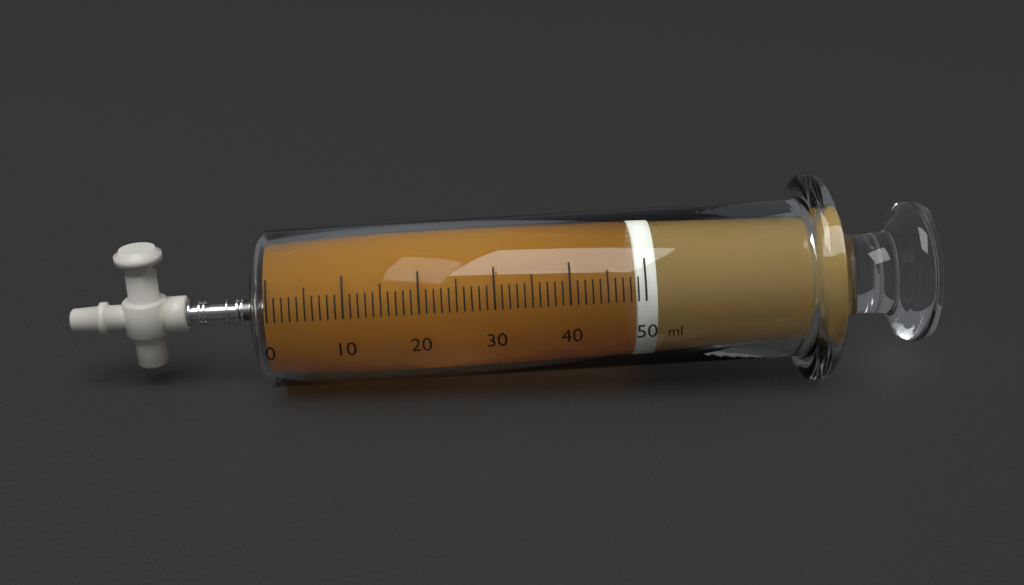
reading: 49 ml
